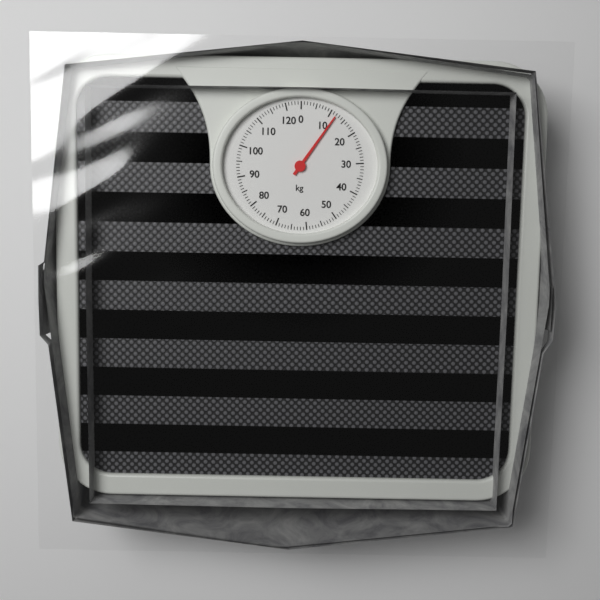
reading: 12 kg
